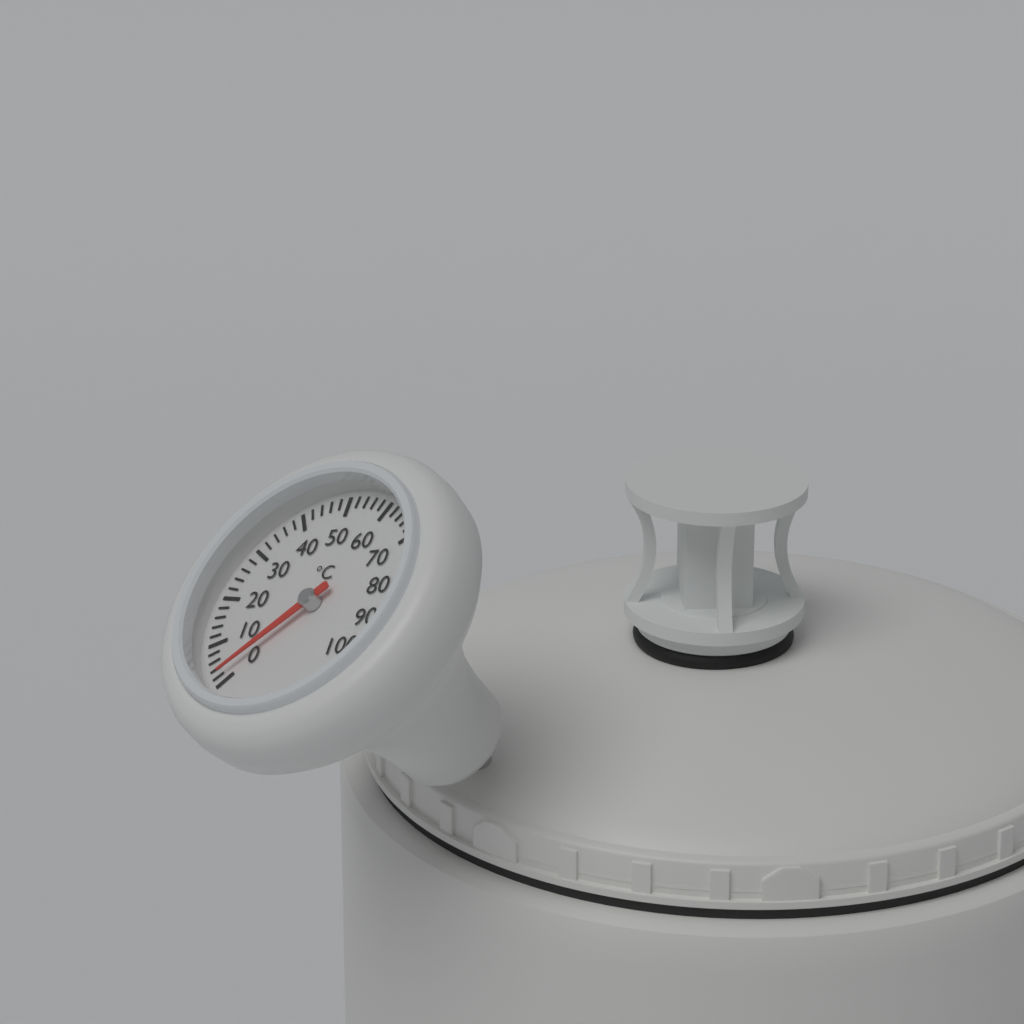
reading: 2 °C
